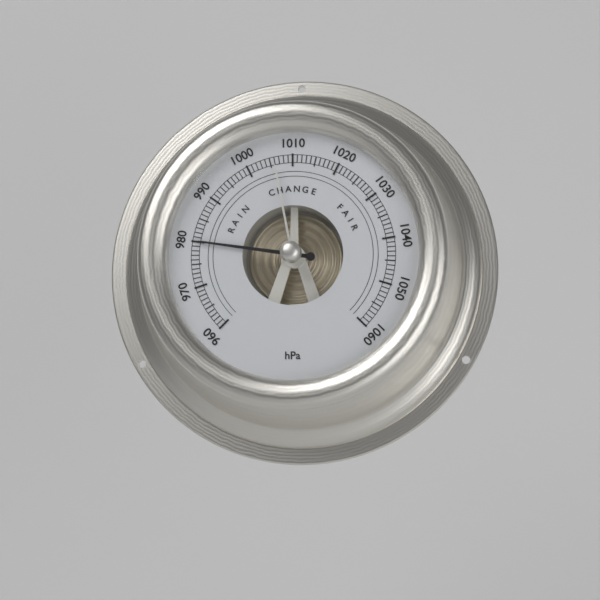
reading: 980 hPa
